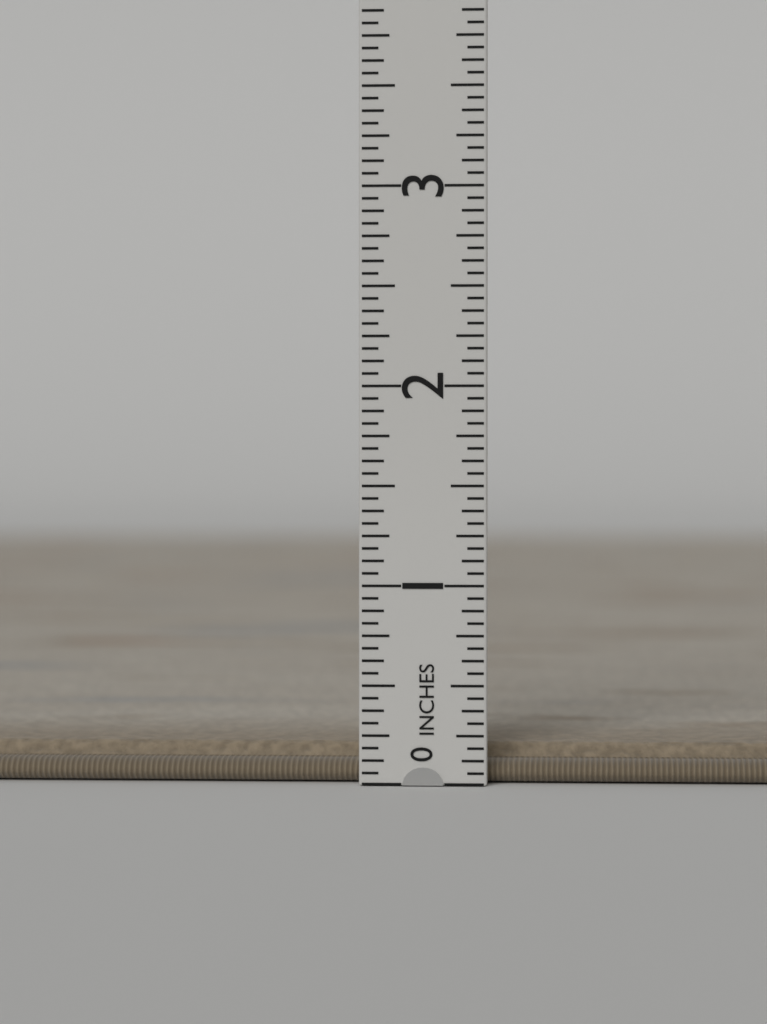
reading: 0.1875 in
